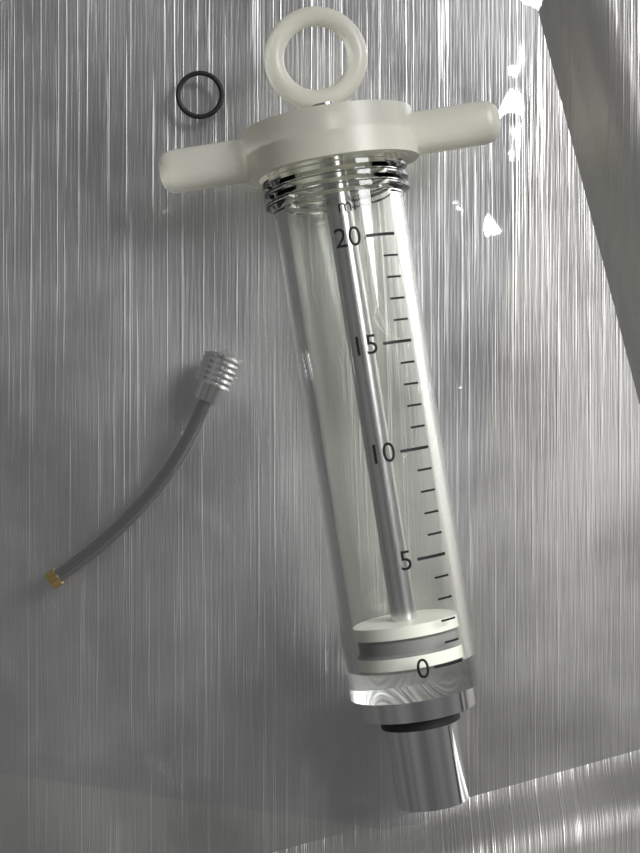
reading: 0 ml
